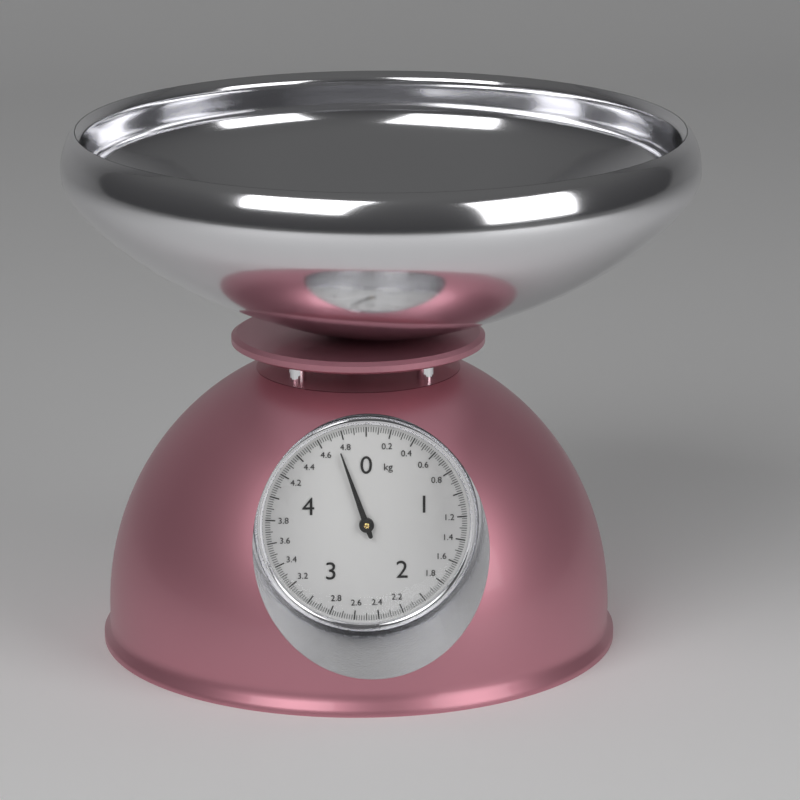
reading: 4.74 kg
